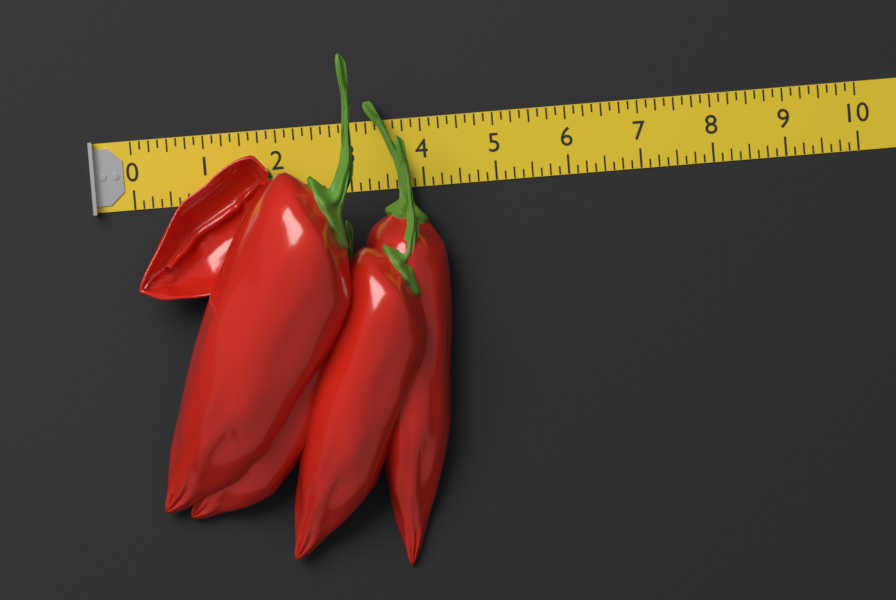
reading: 4.250 (no unit)
